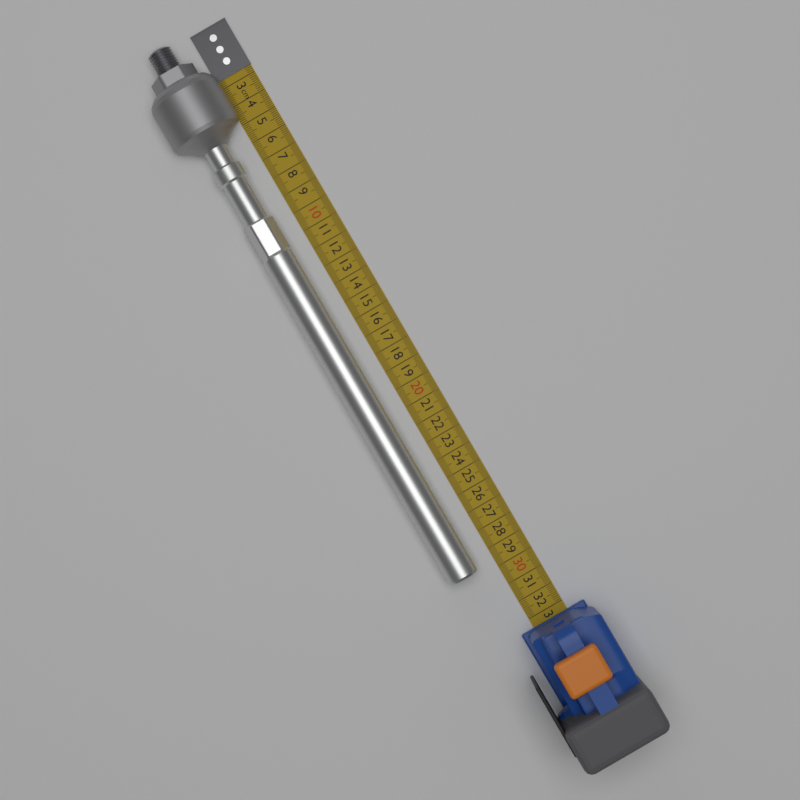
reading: 29.6 cm
